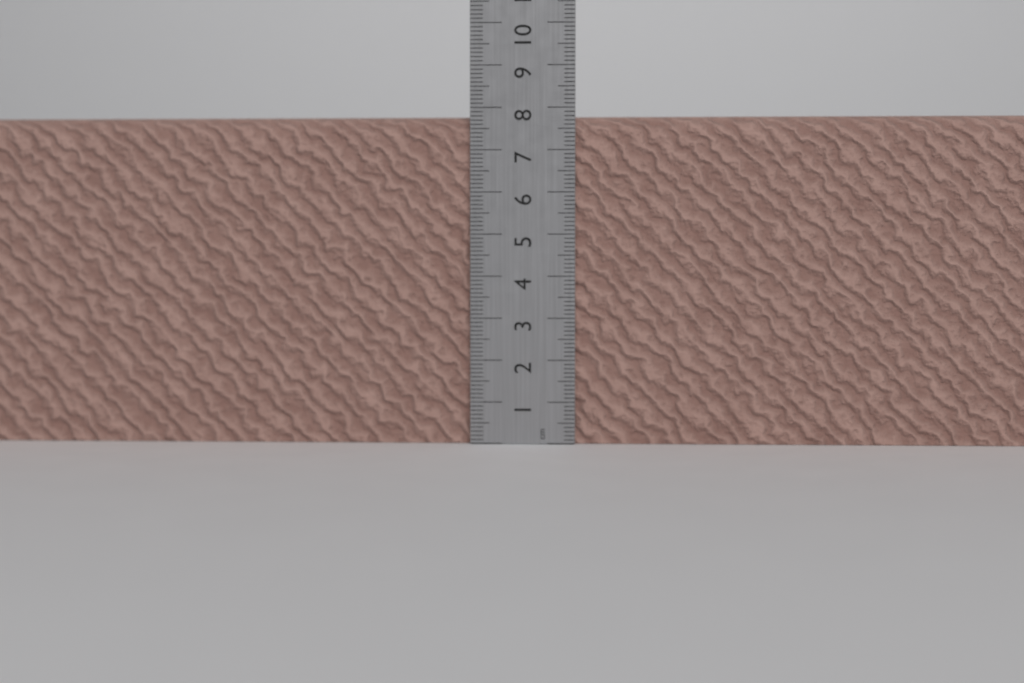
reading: 7.8 cm
